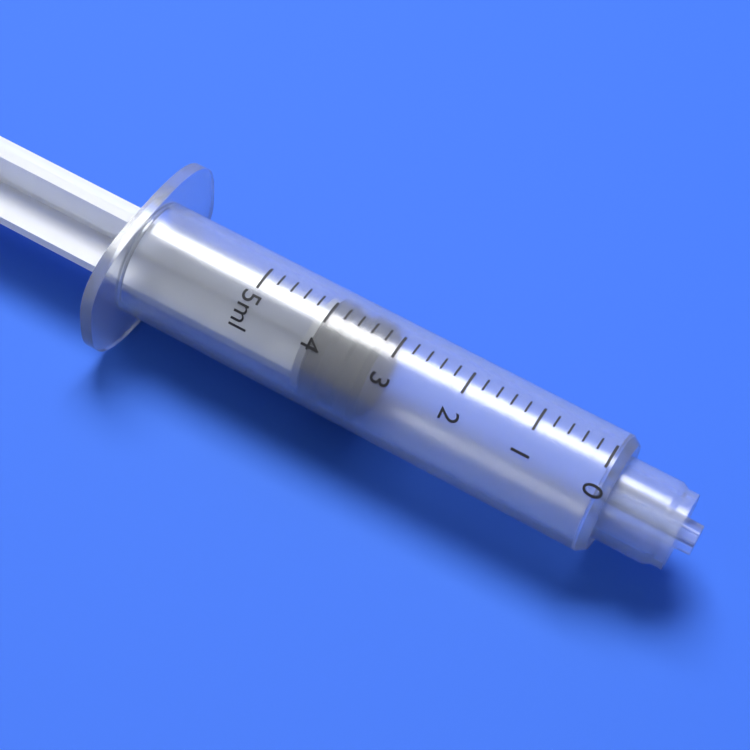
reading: 3.2 ml
